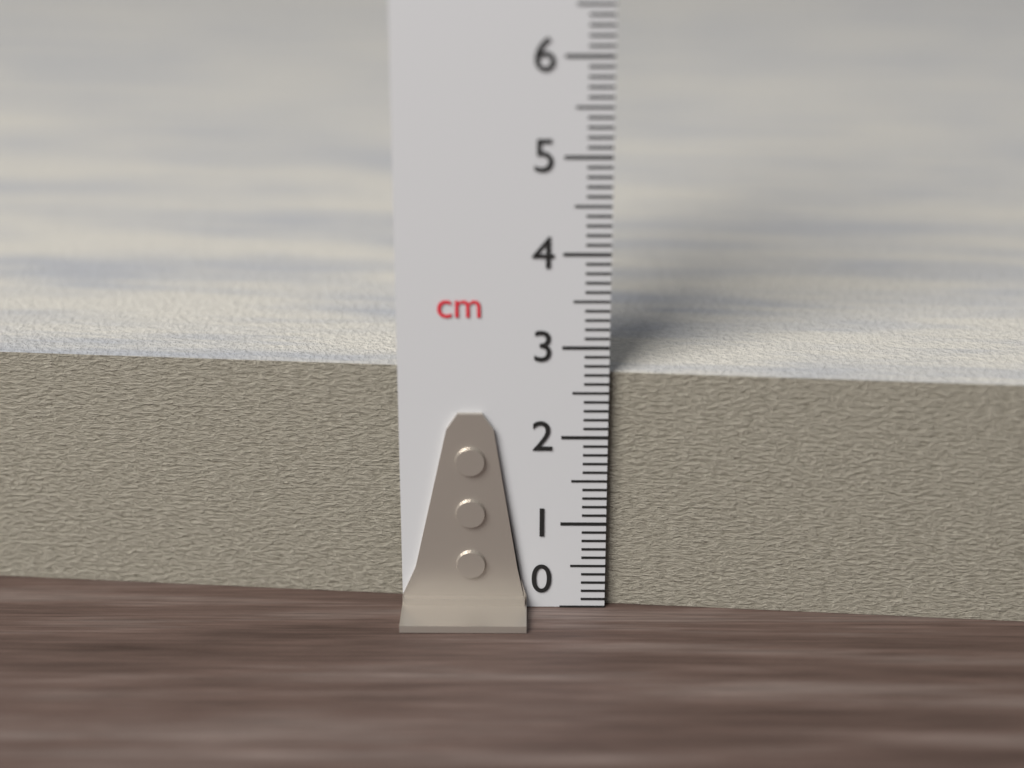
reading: 2.7 cm
